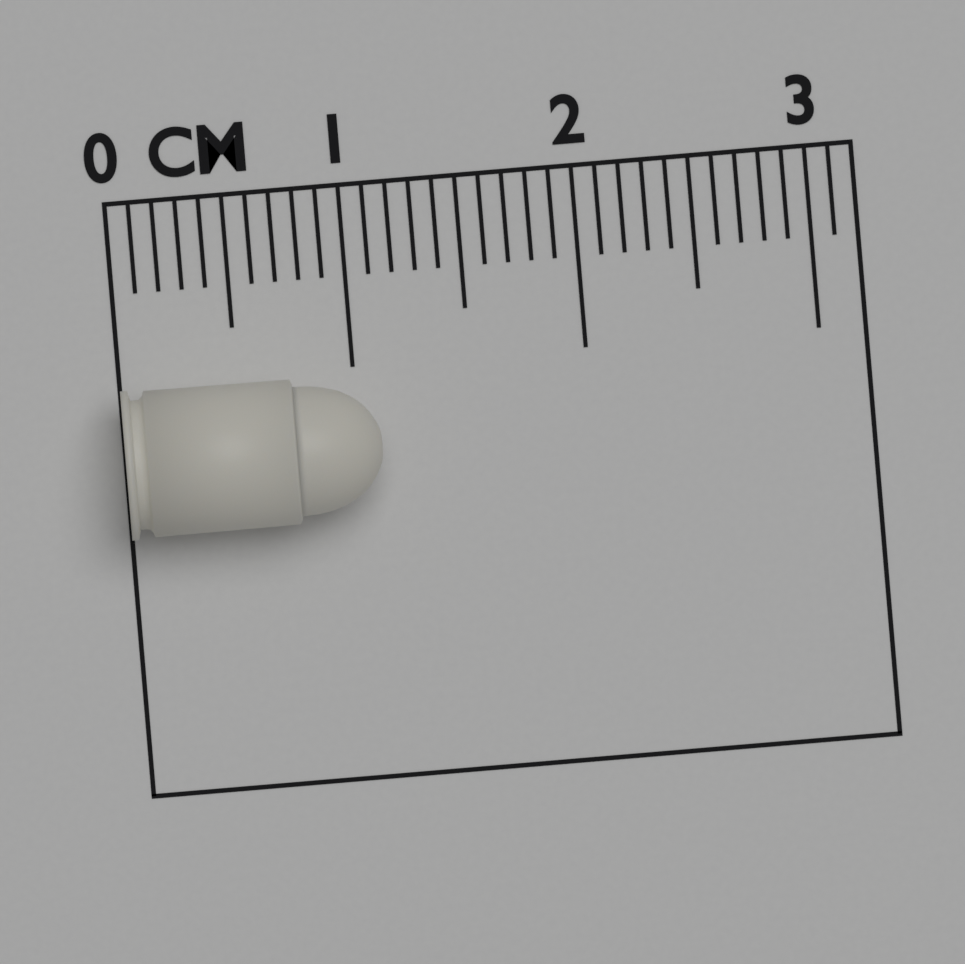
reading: 1.1 cm
